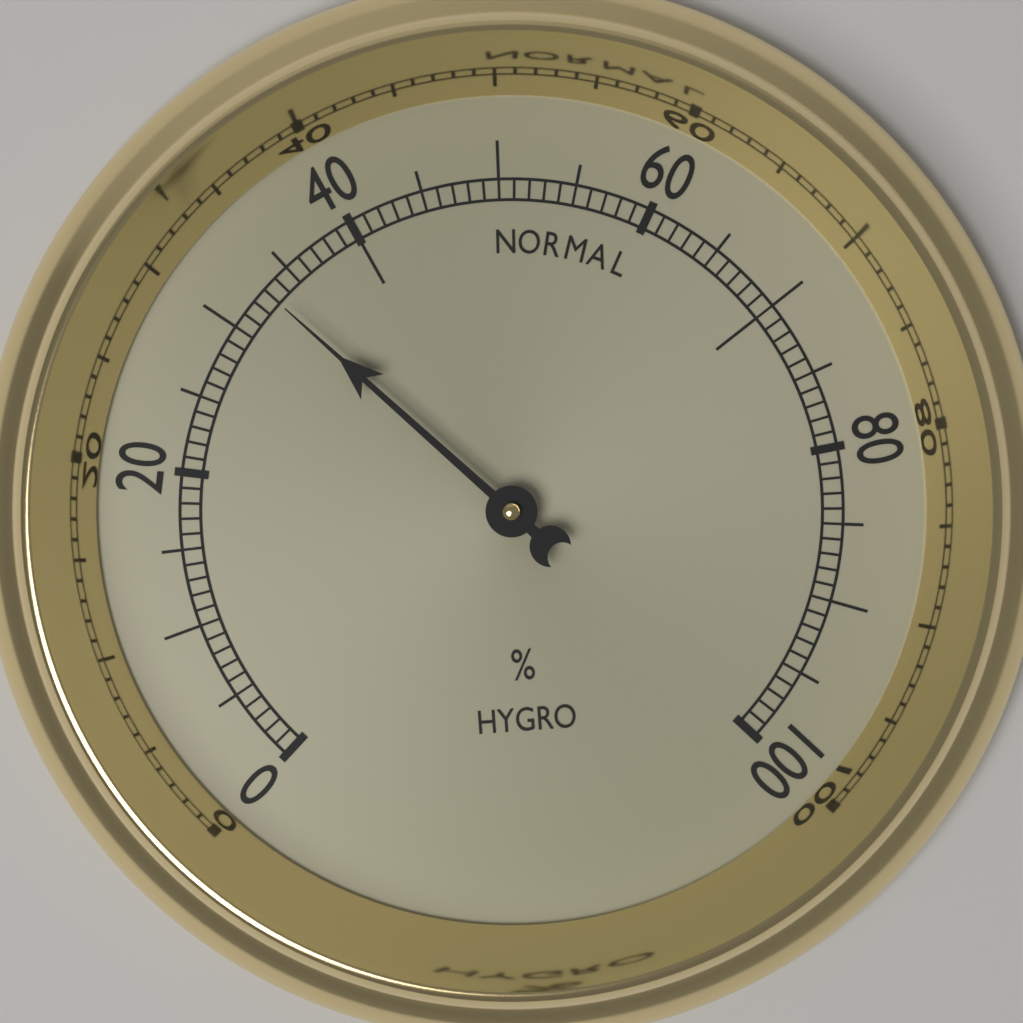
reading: 33 %
